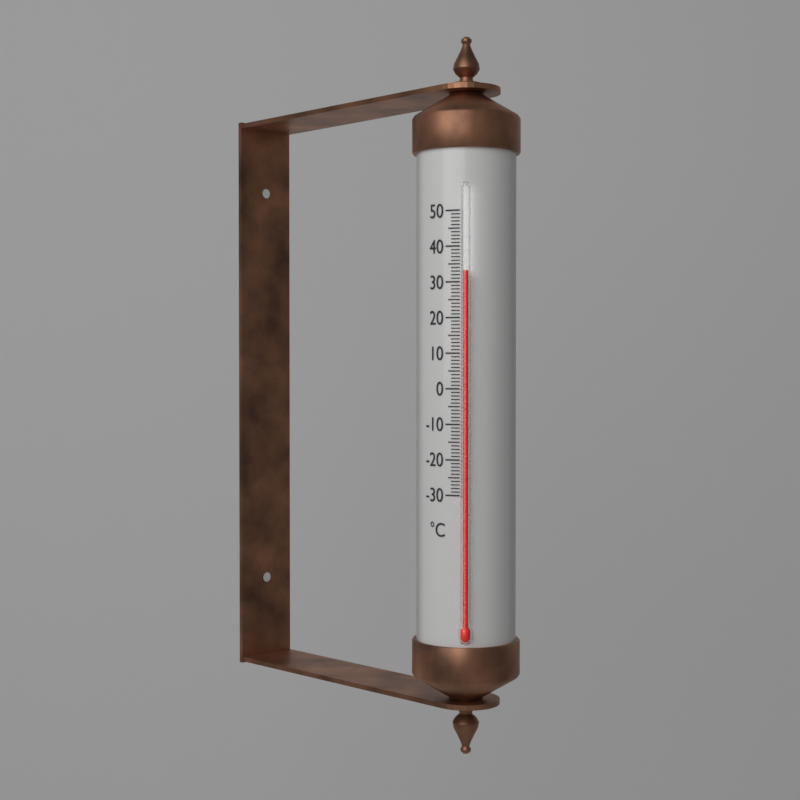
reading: 33 °C
